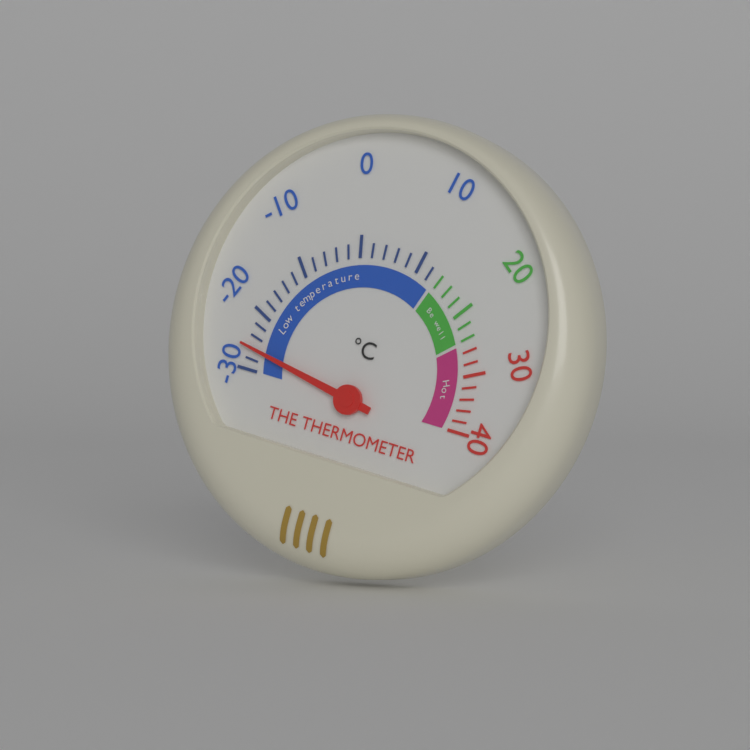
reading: -26 °C
